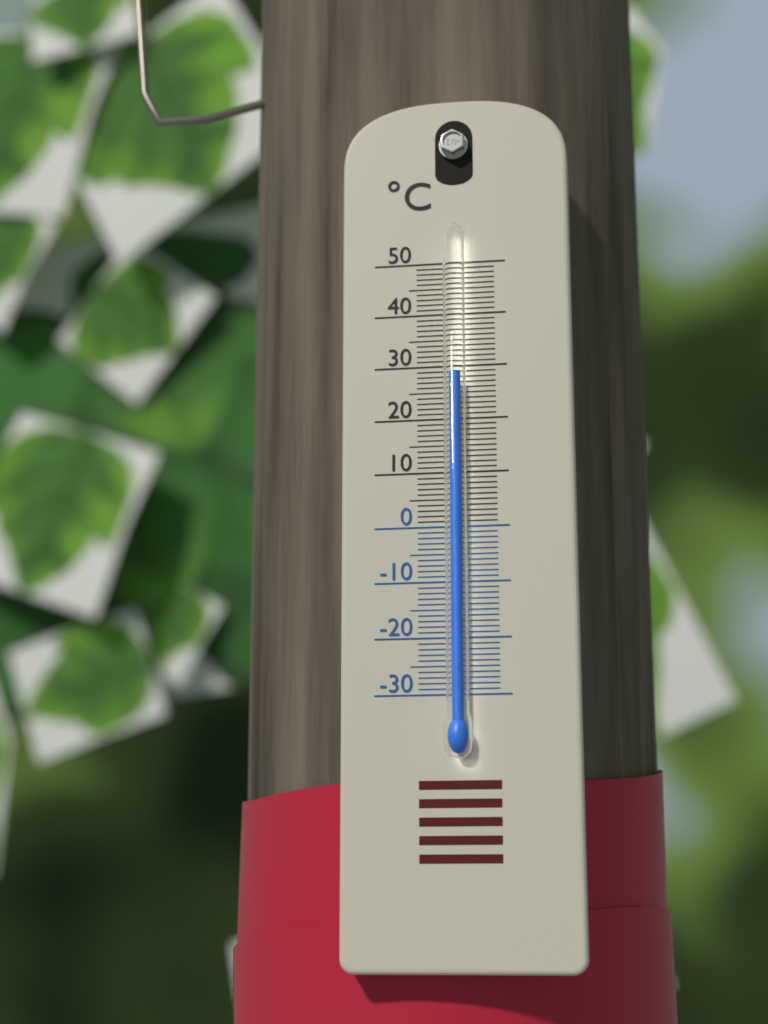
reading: 28 °C
